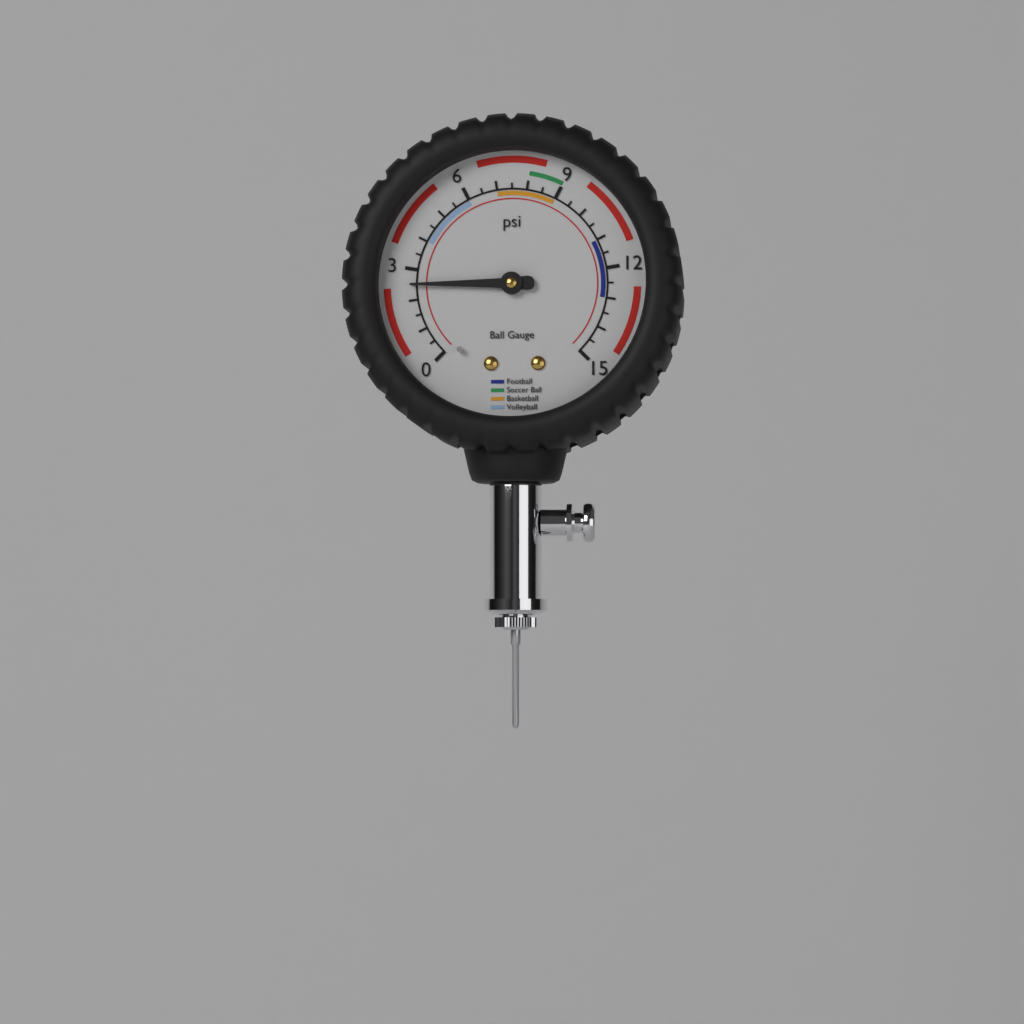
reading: 2.5 psi
